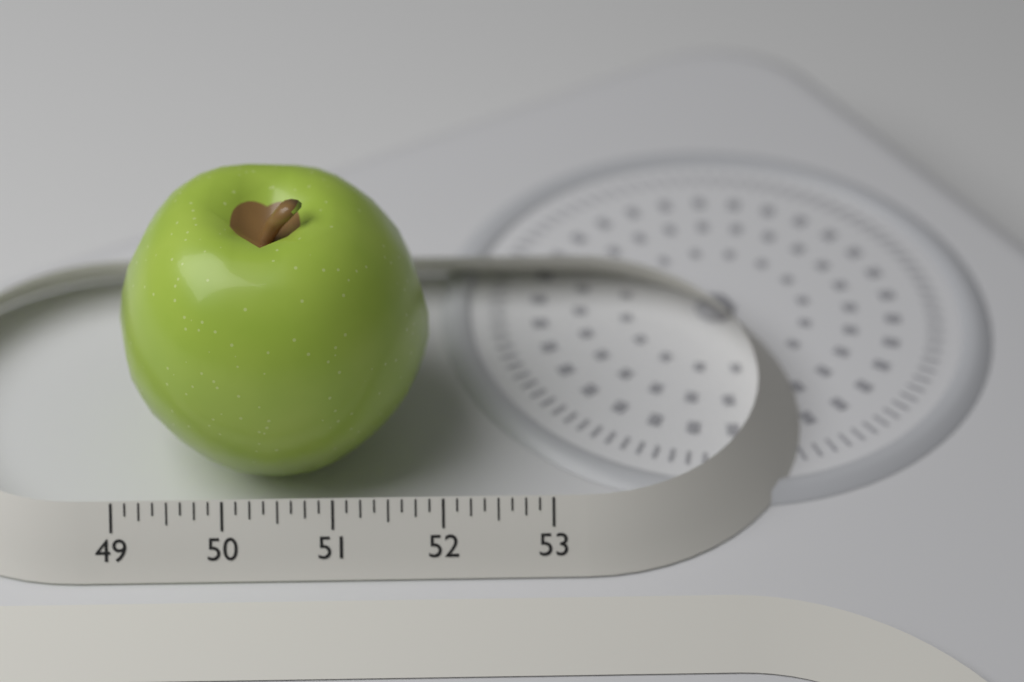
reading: 51.875 (no unit)
